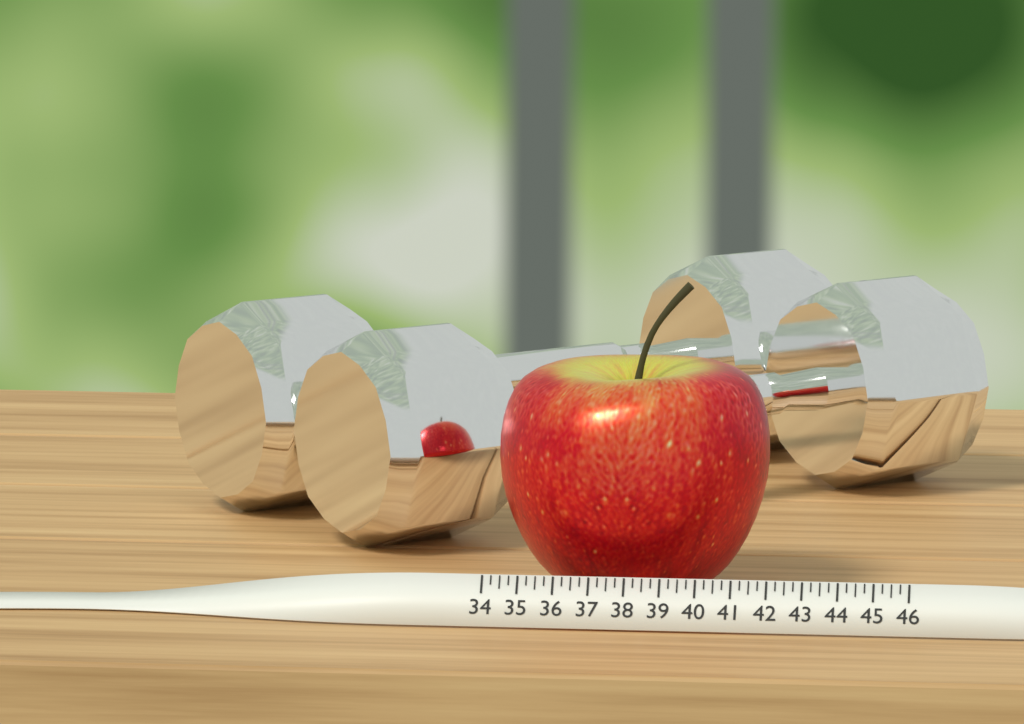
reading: 41.75 (no unit)
